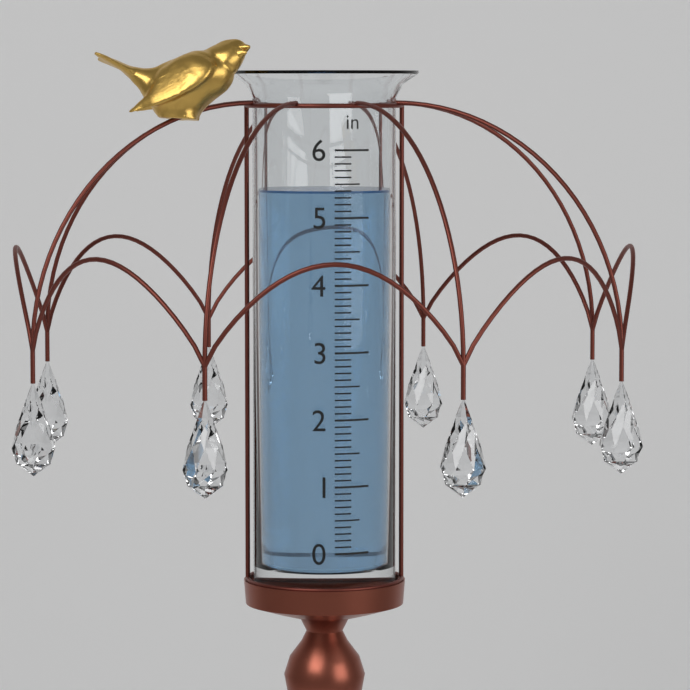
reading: 5.4 in
